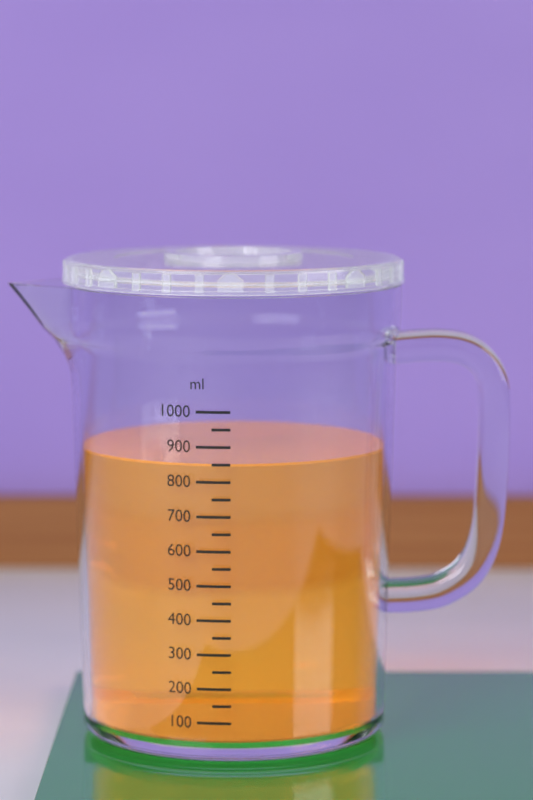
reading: 850 ml
